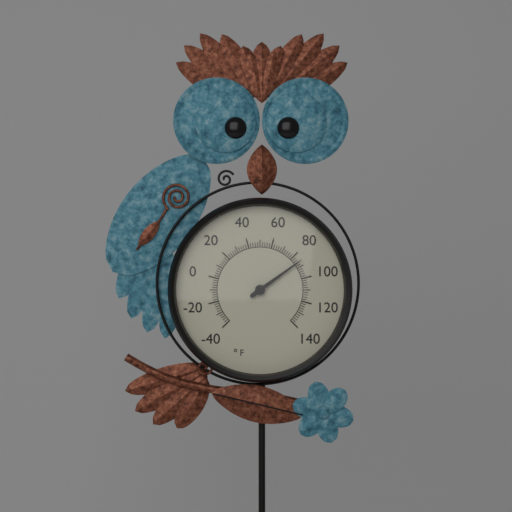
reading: 86 °F
